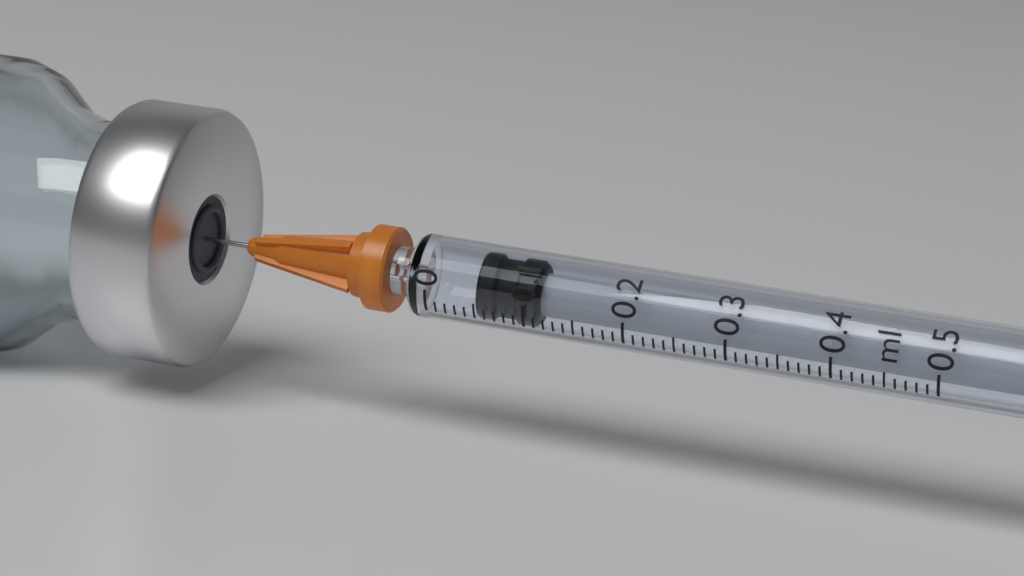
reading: 0.05 ml
